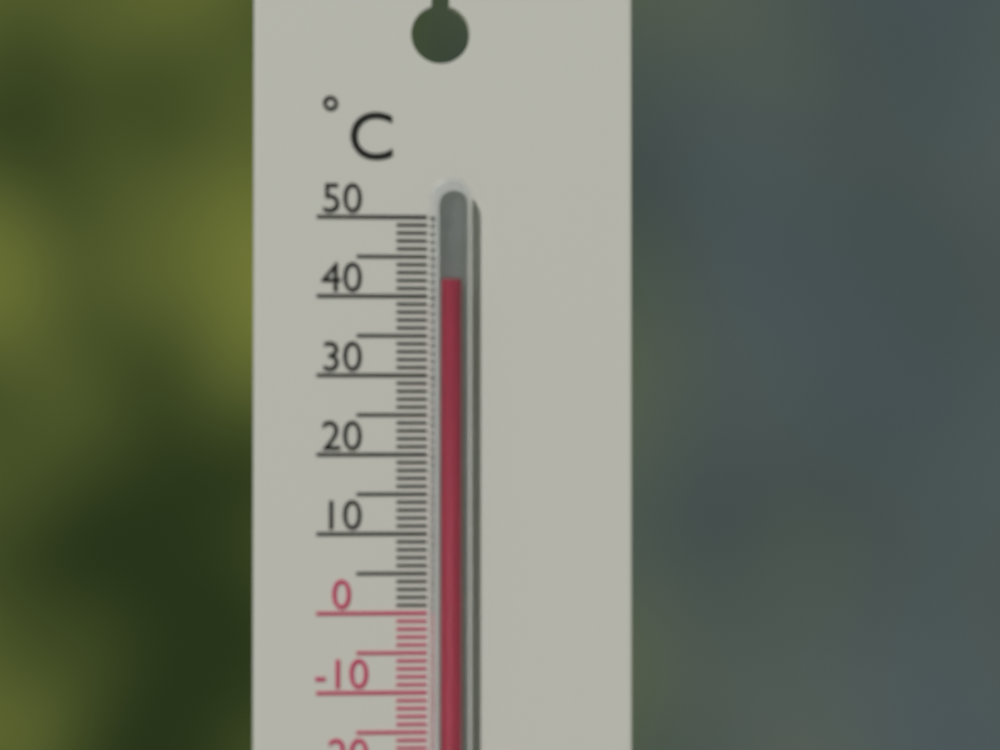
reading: 42 °C
